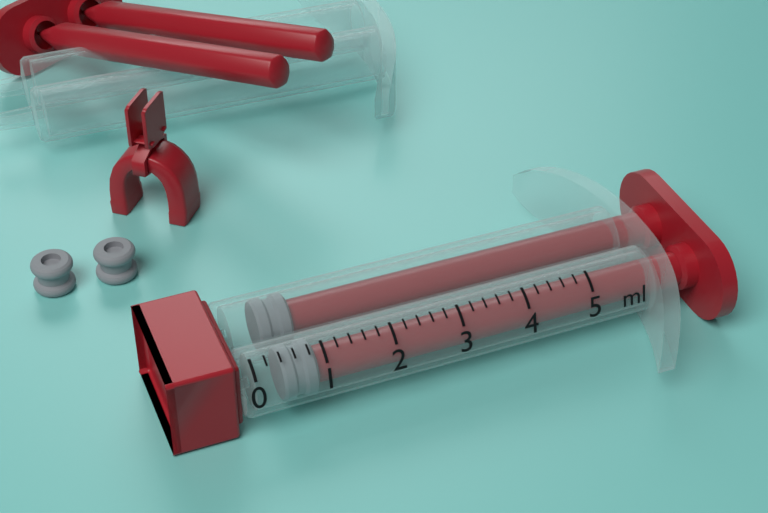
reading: 0.4 ml
